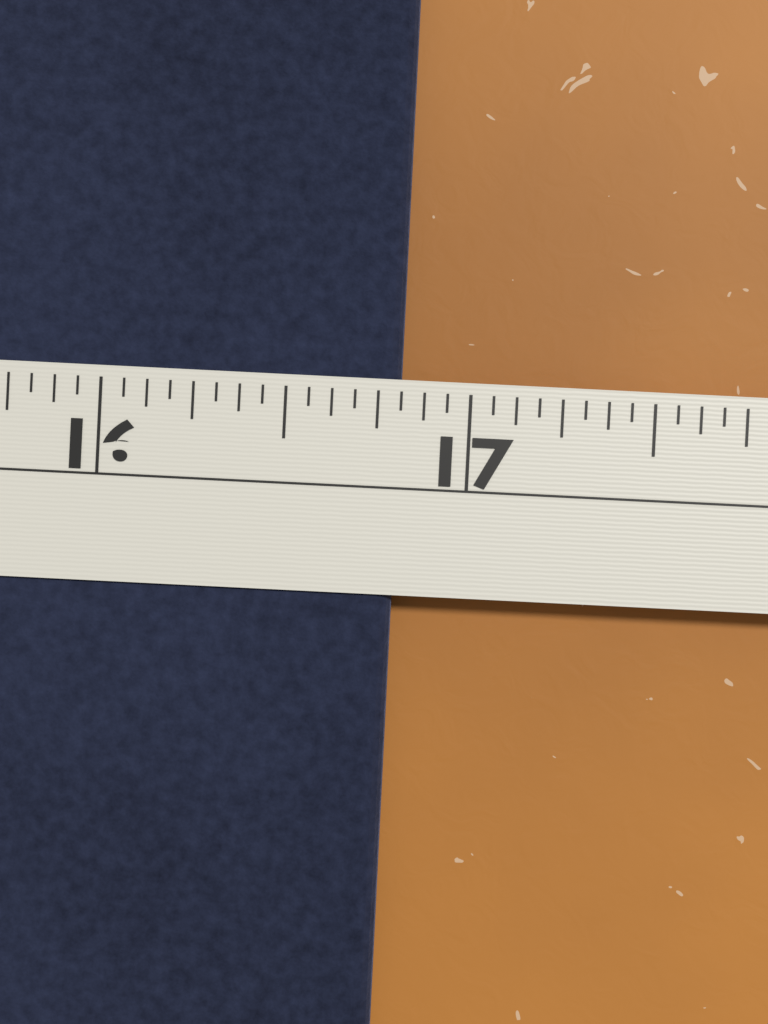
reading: 16.8125 in
